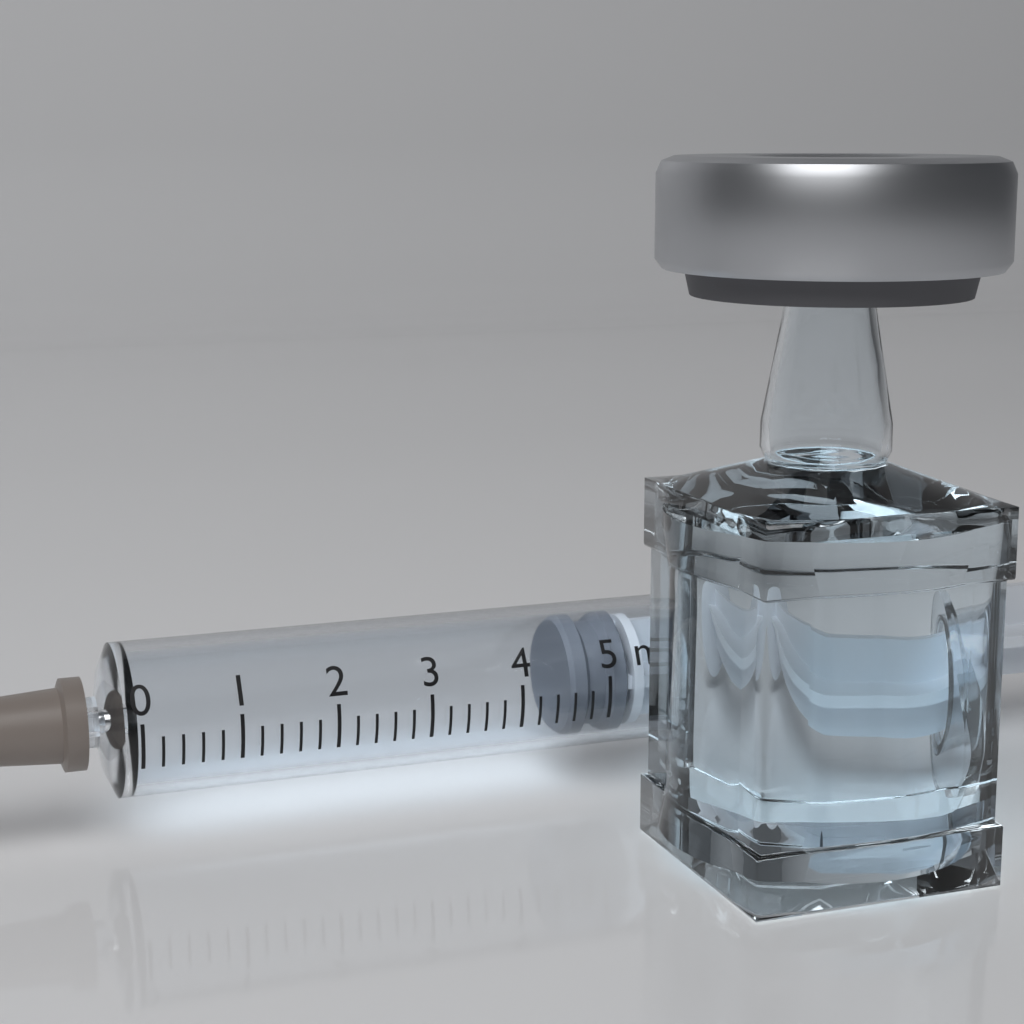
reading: 4.6 ml
